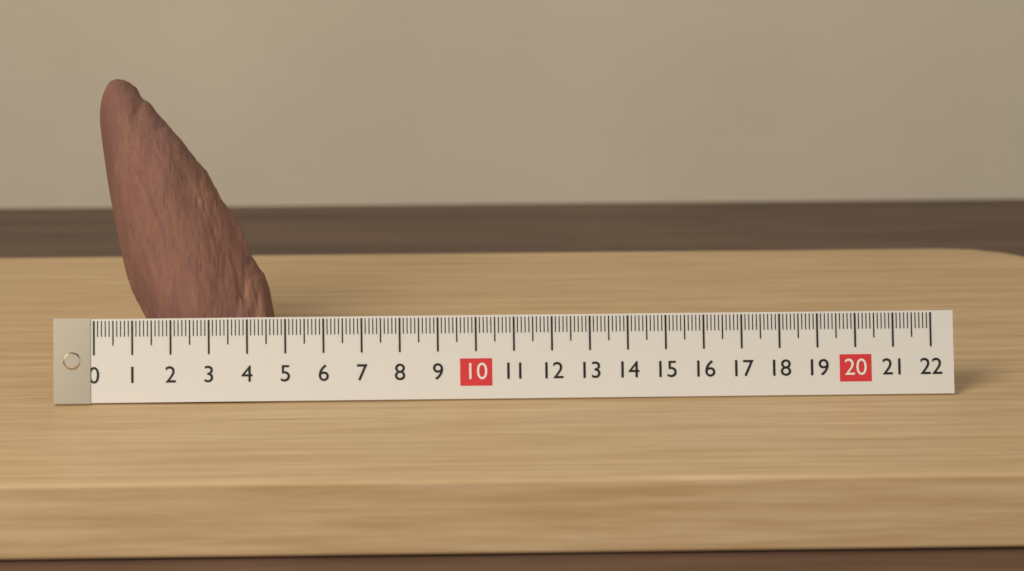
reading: 4.7 (no unit)
